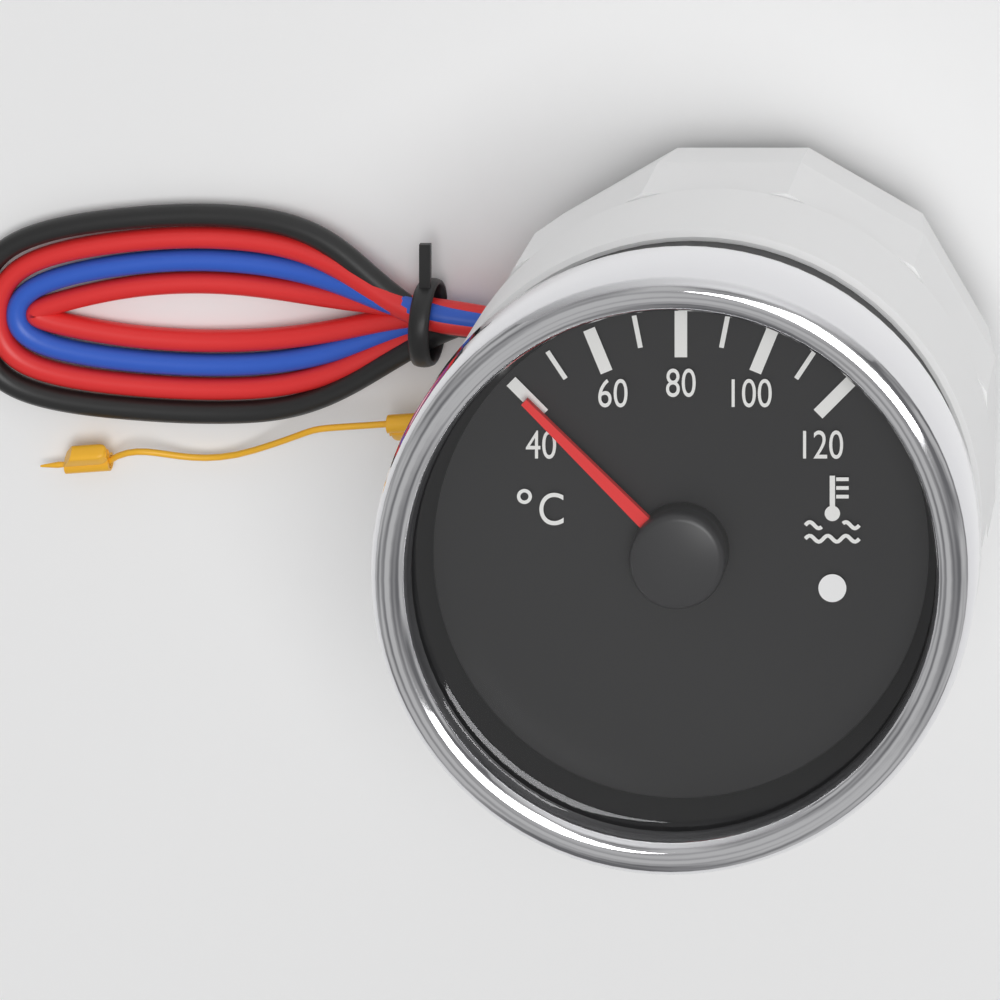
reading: 40 °C
